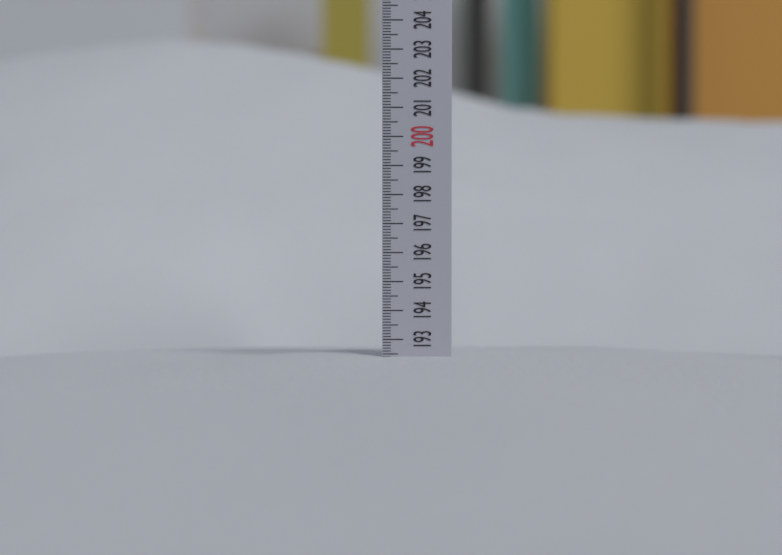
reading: 192.4 (no unit)
